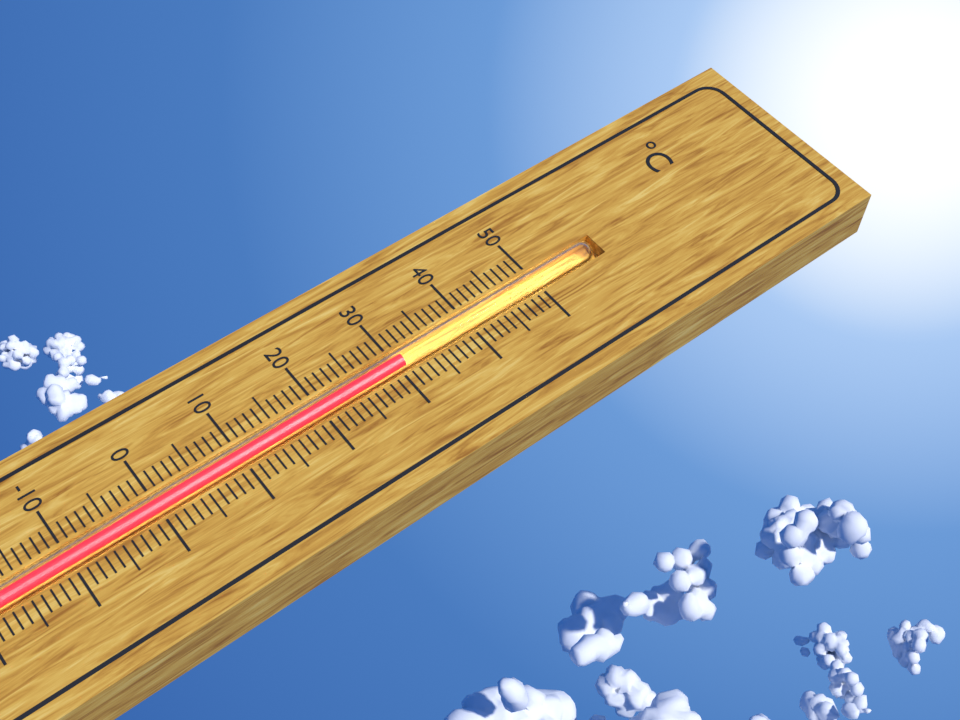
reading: 31 °C
